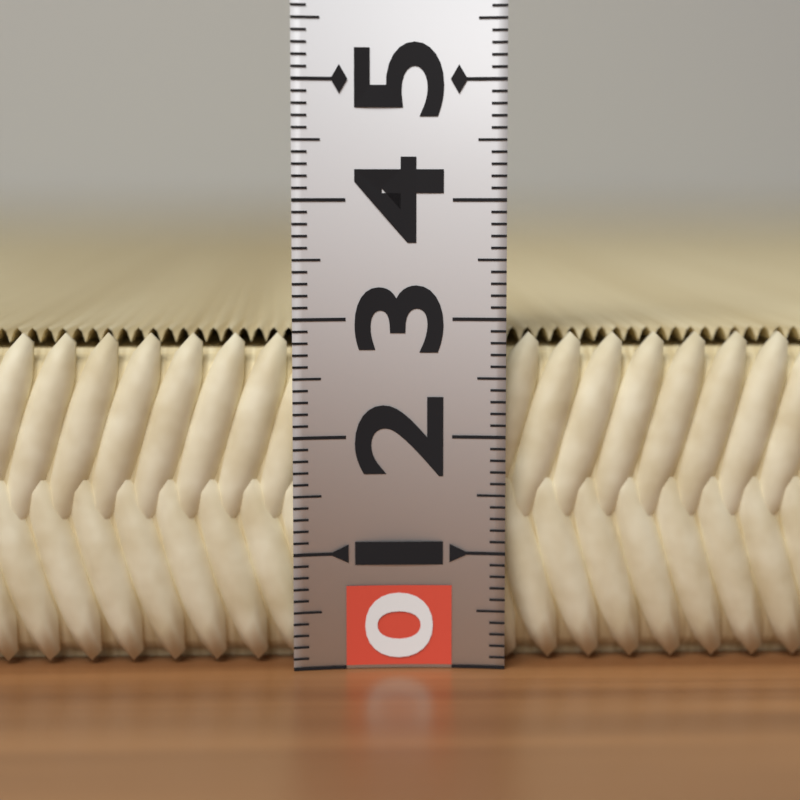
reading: 2.9 (no unit)
